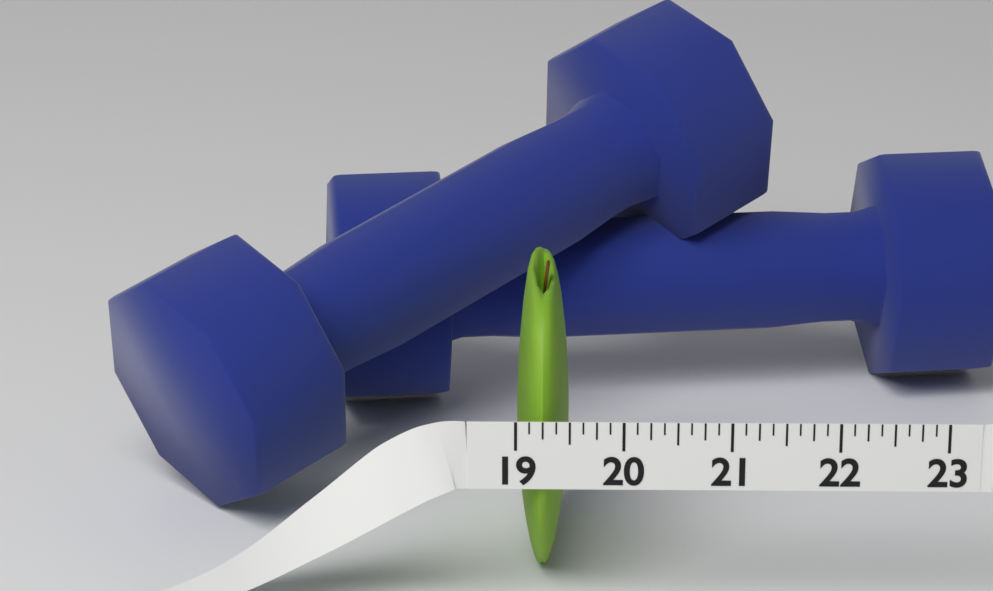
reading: 19.500 (no unit)
